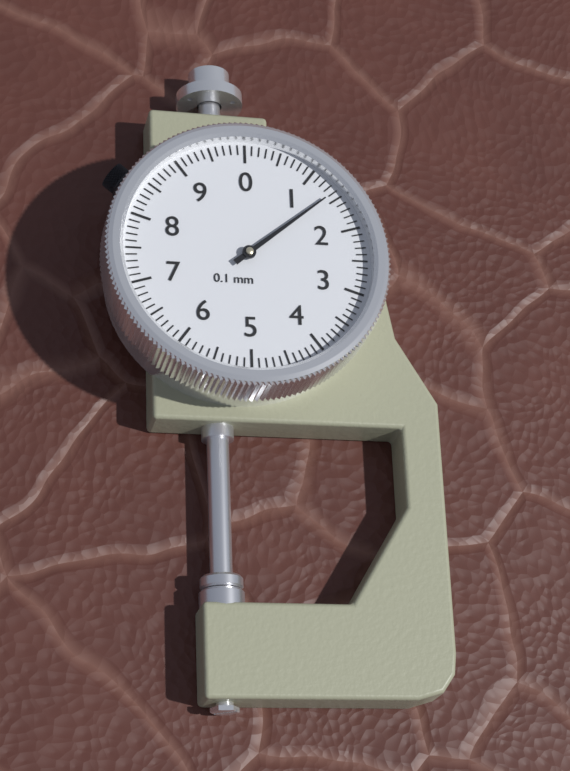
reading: 1.4 mm
